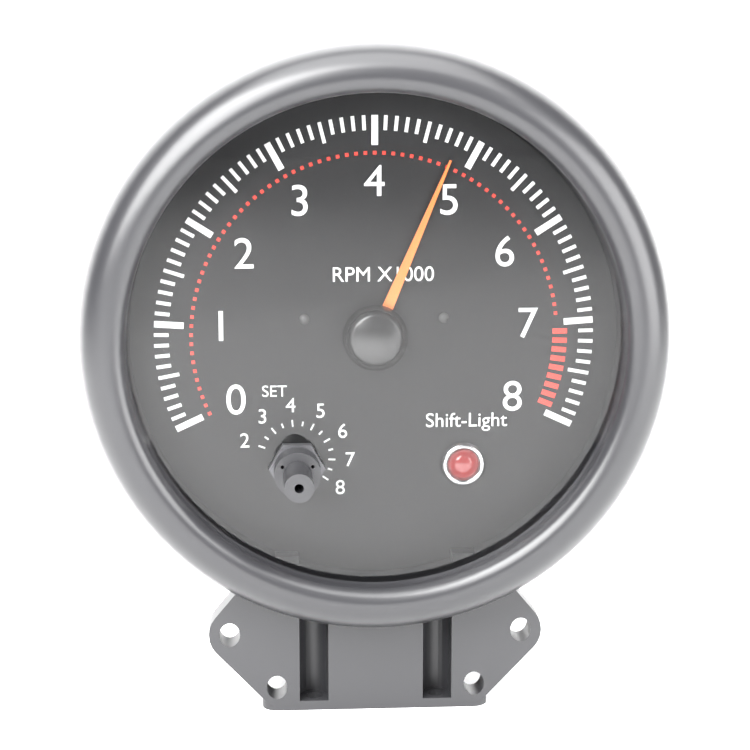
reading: 4.8 RPM x1000
